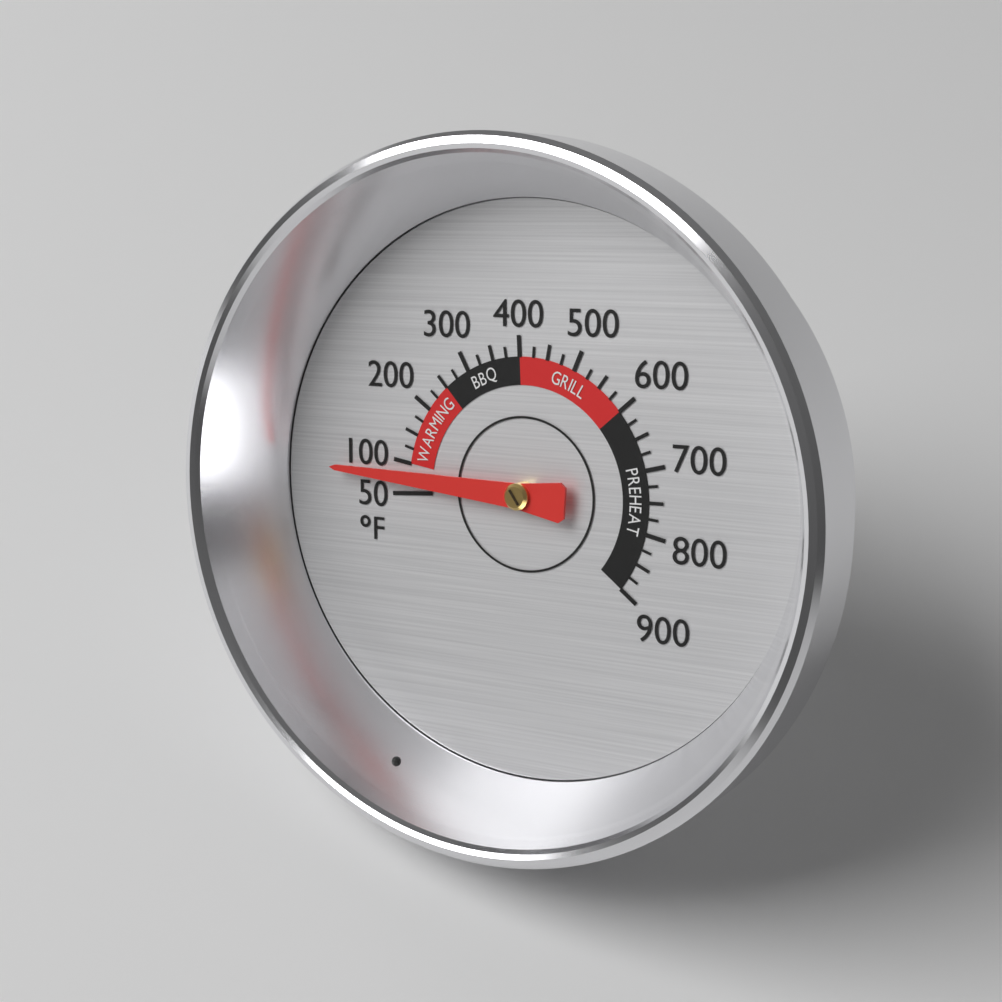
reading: 78 °F
